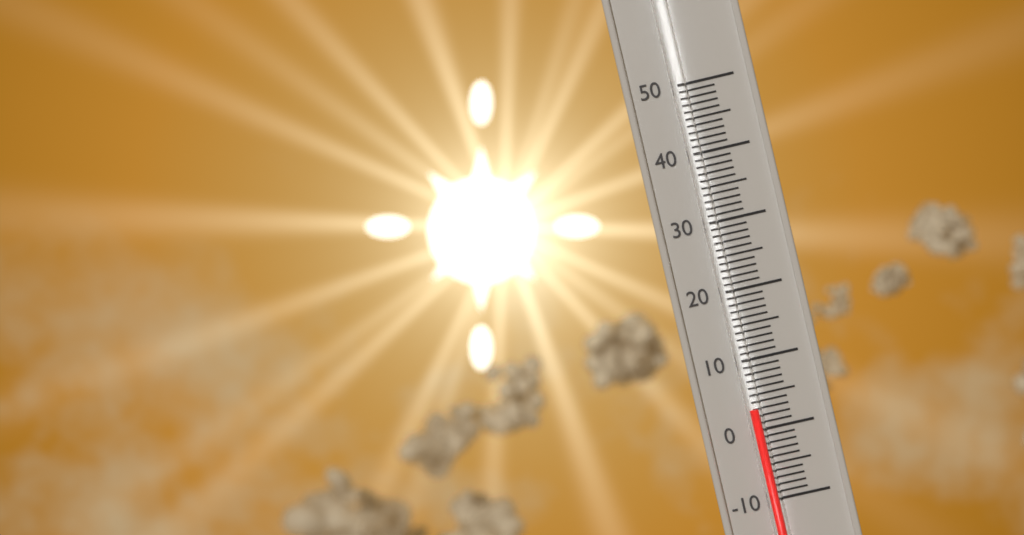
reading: 3 (no unit)
